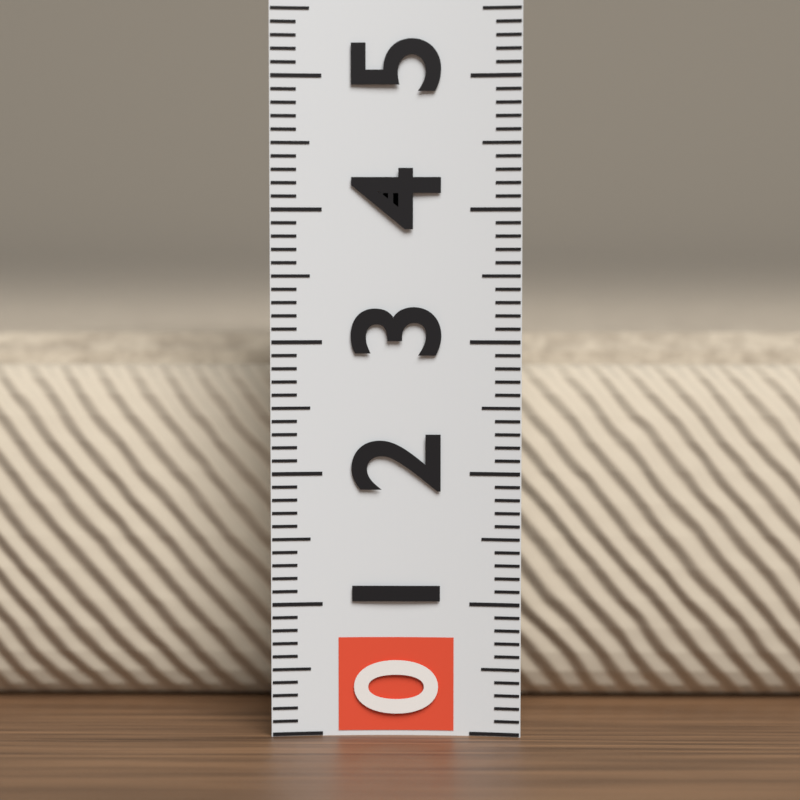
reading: 3.0 (no unit)
